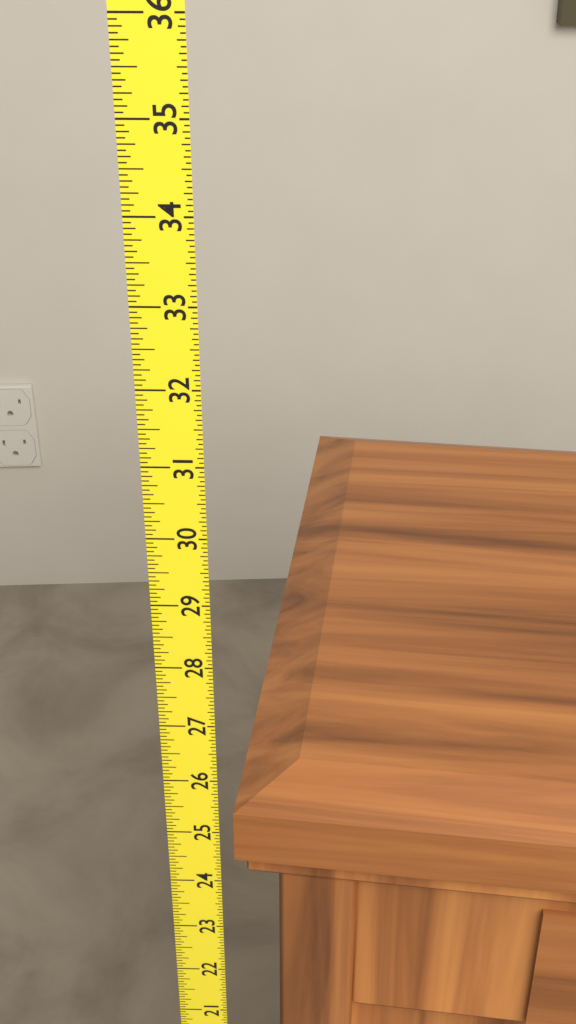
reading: 25.4375 (no unit)
